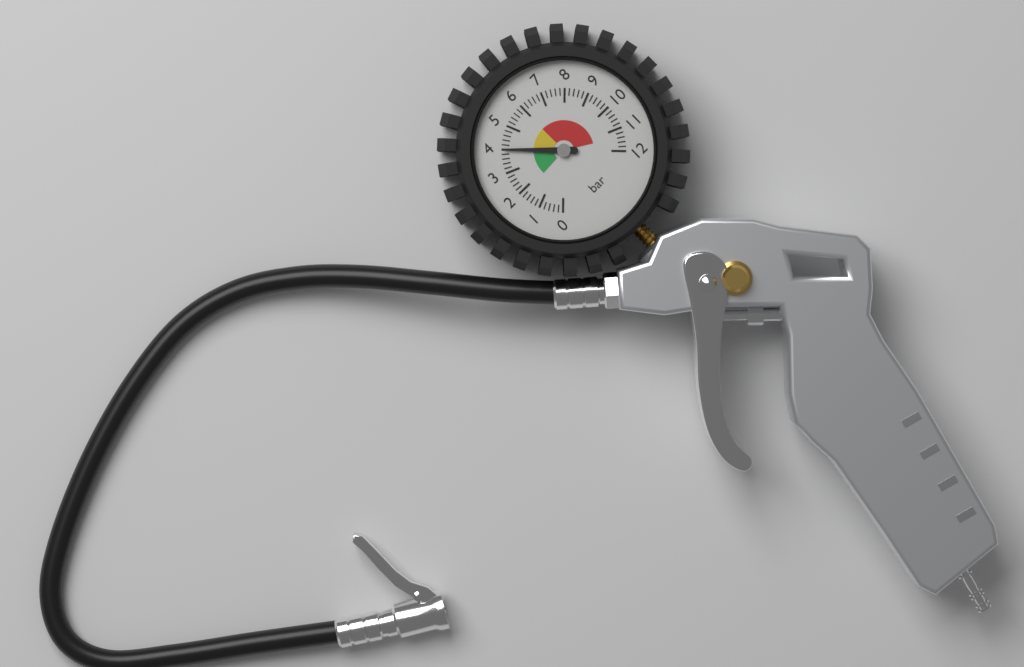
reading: 4.0 bar
